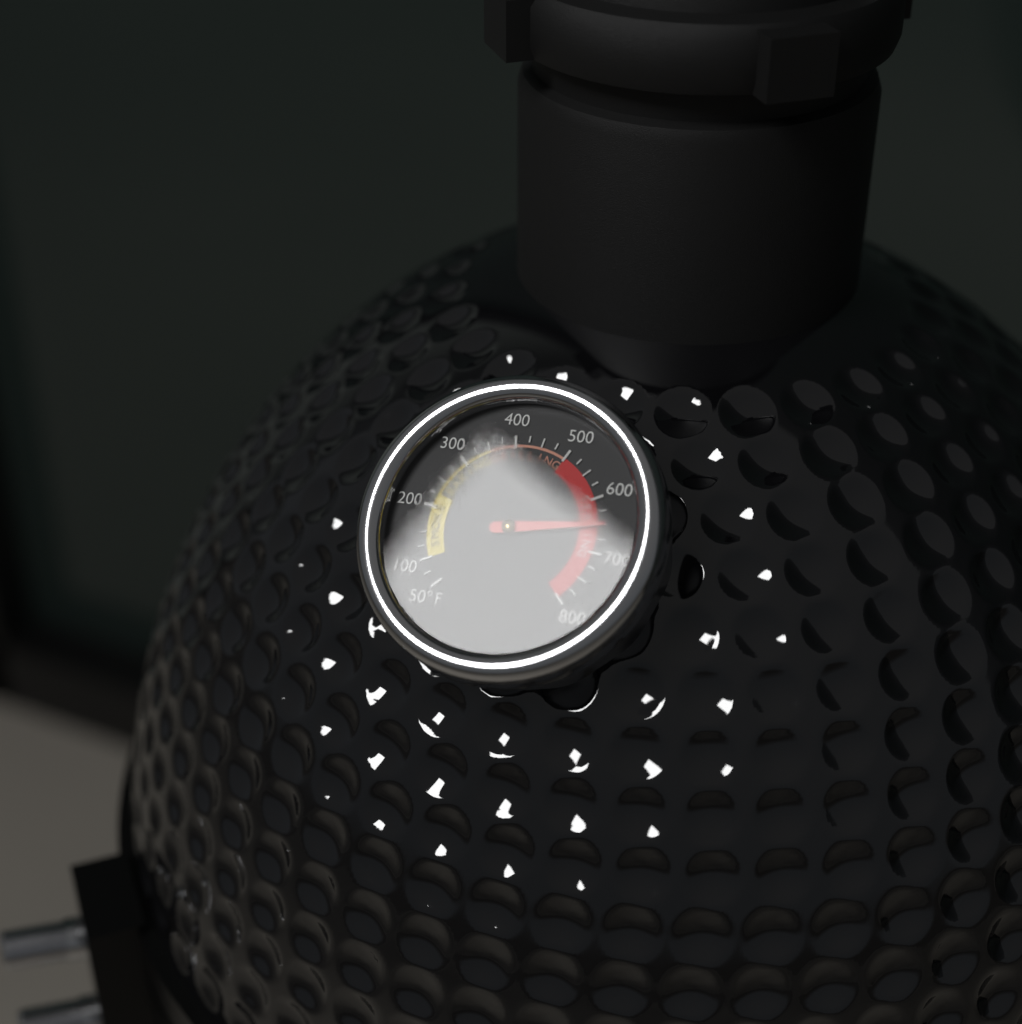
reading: 650 °F
